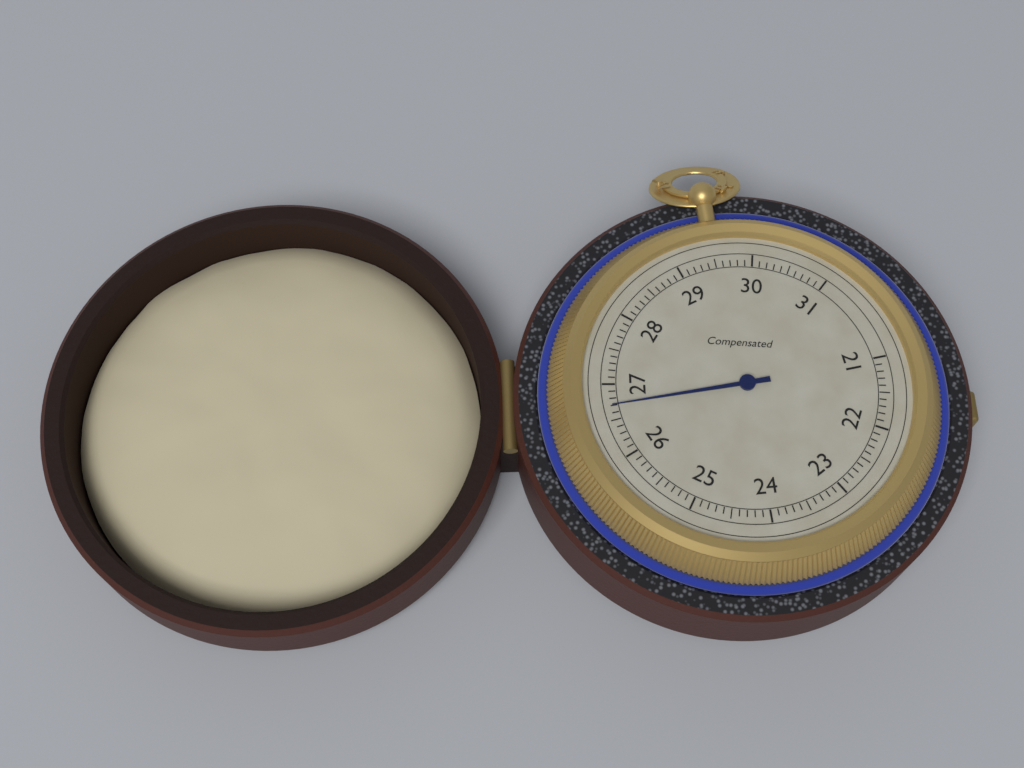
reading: 26.7 (no unit)
